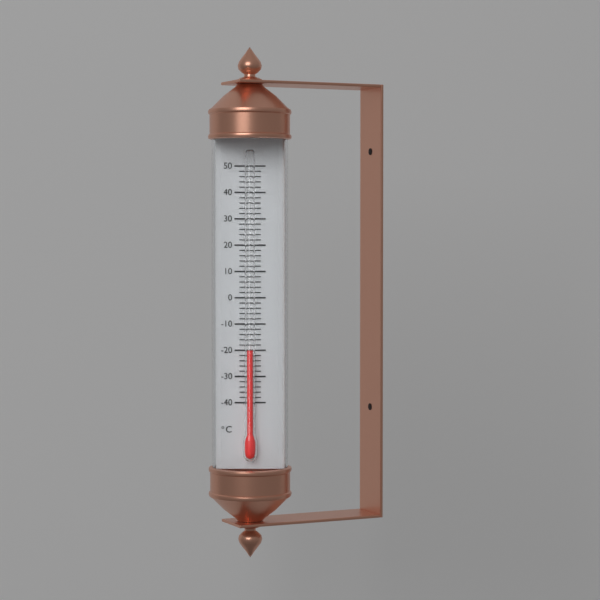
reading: -20 °C
